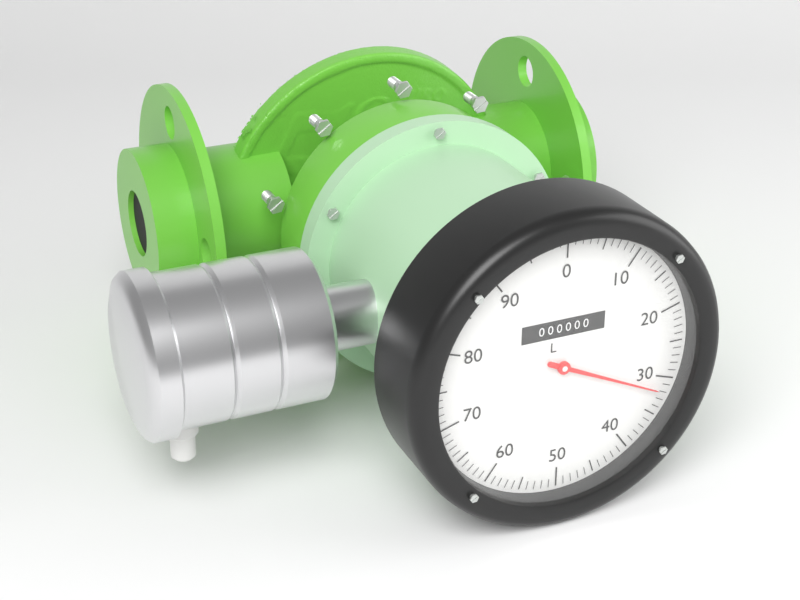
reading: 32 L
